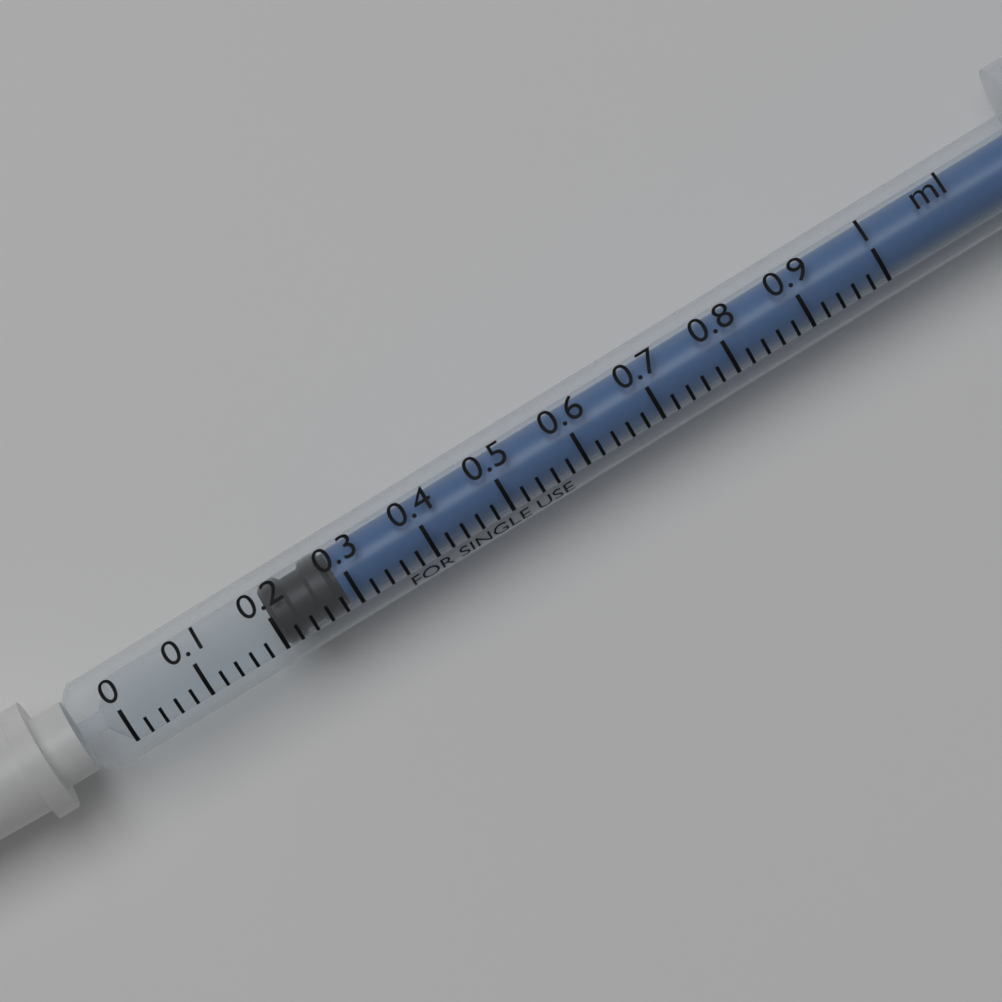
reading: 0.20 ml
